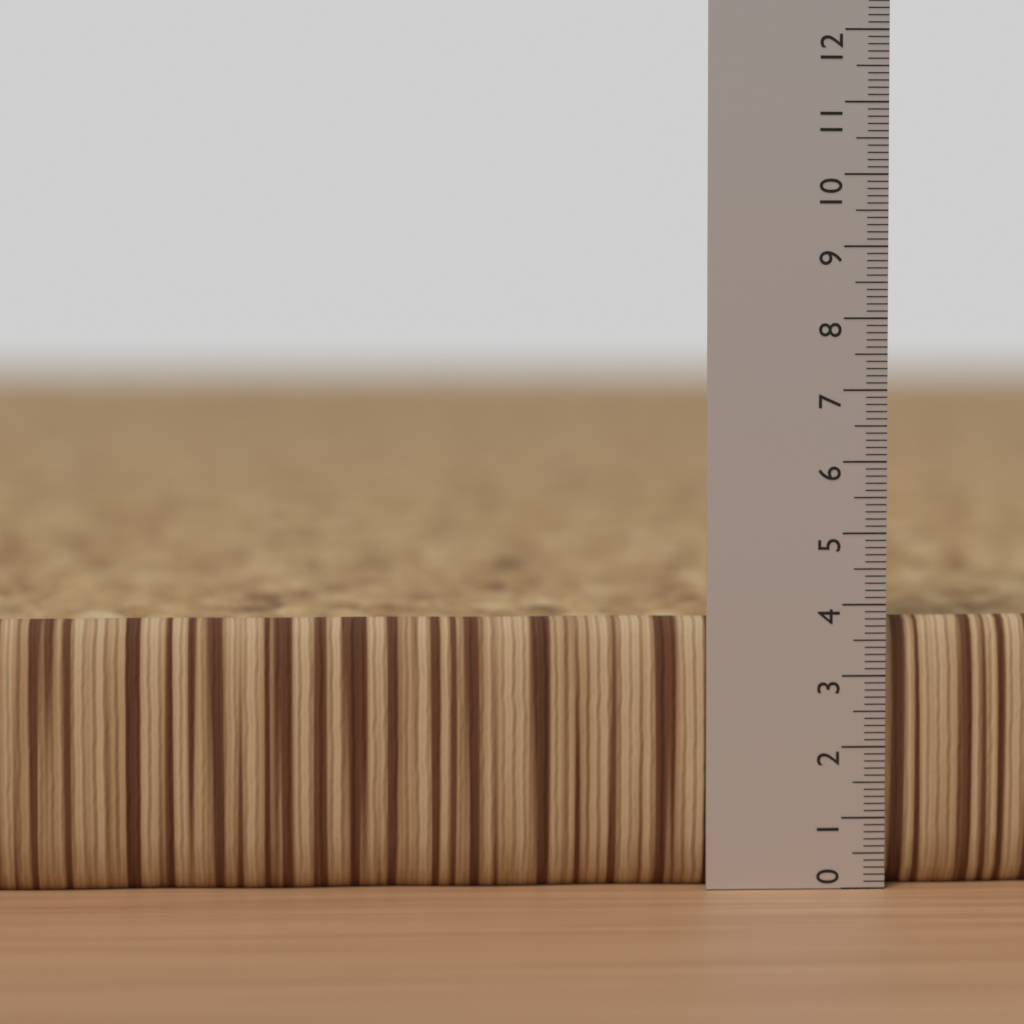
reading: 3.8 (no unit)
